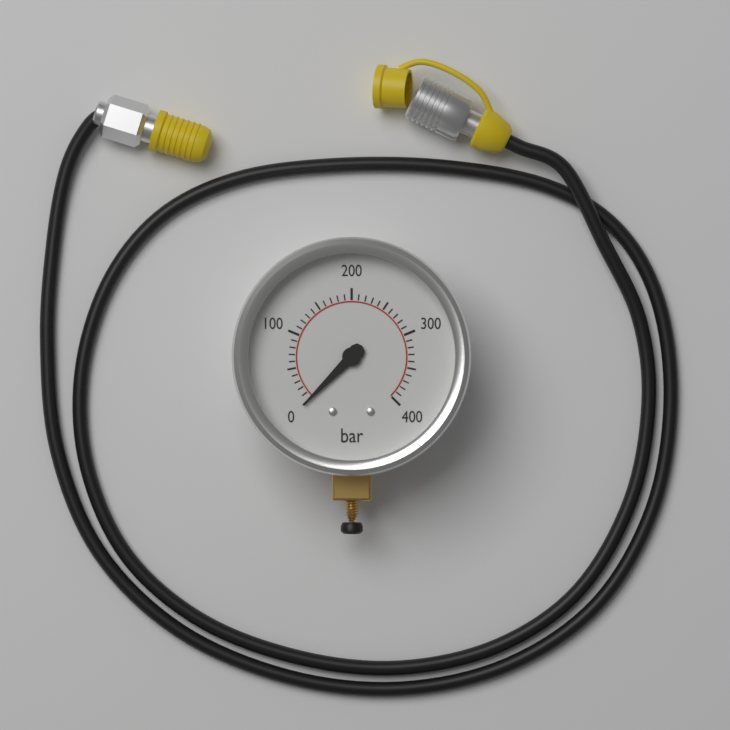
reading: 0 bar
